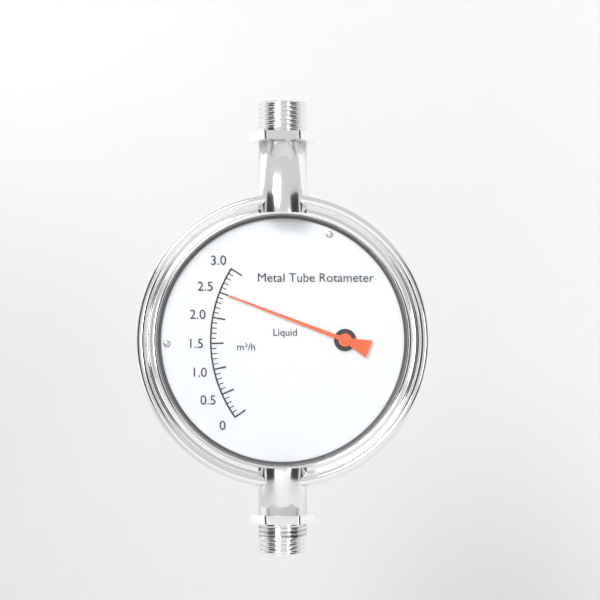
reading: 2.5 m³/h
